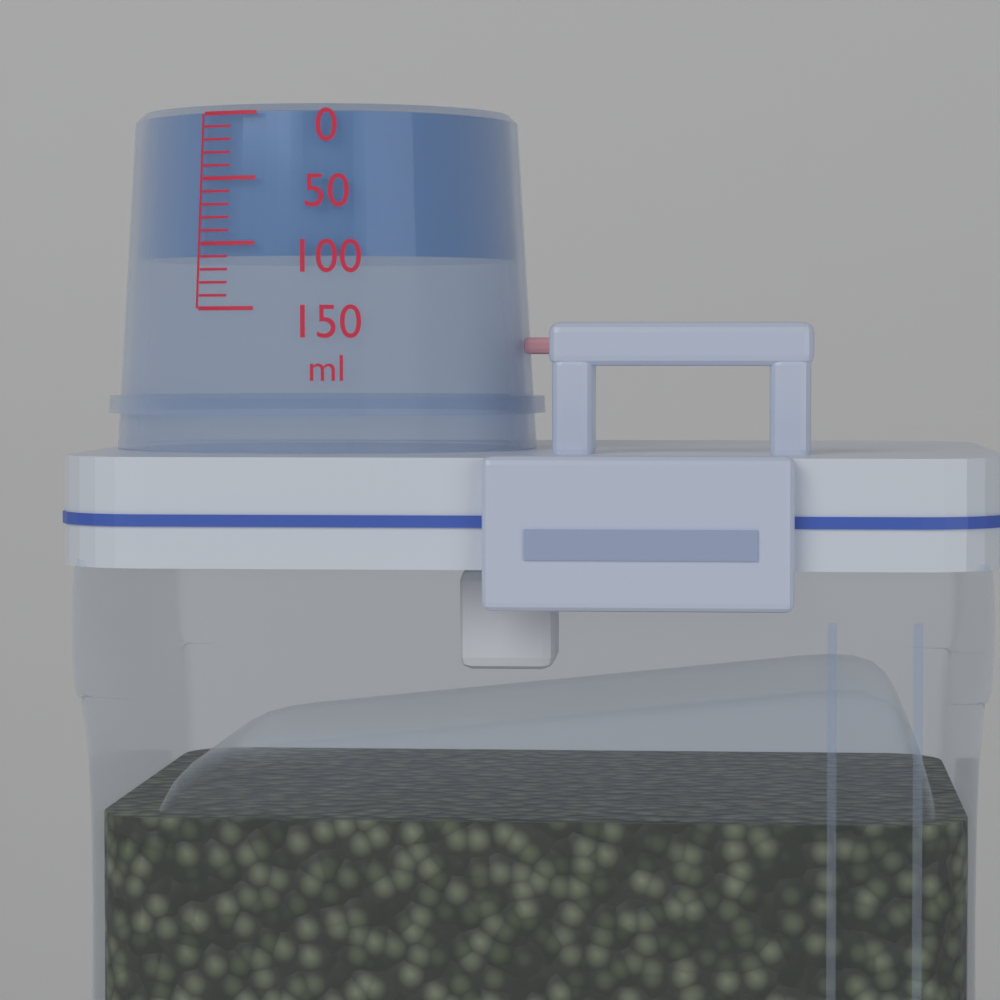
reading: 110 ml
